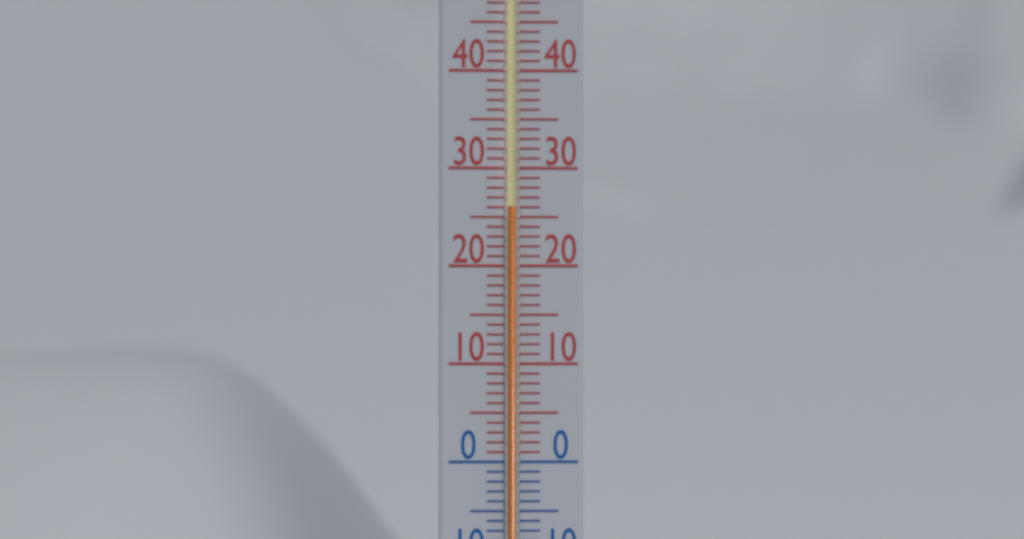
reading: 26 °C
